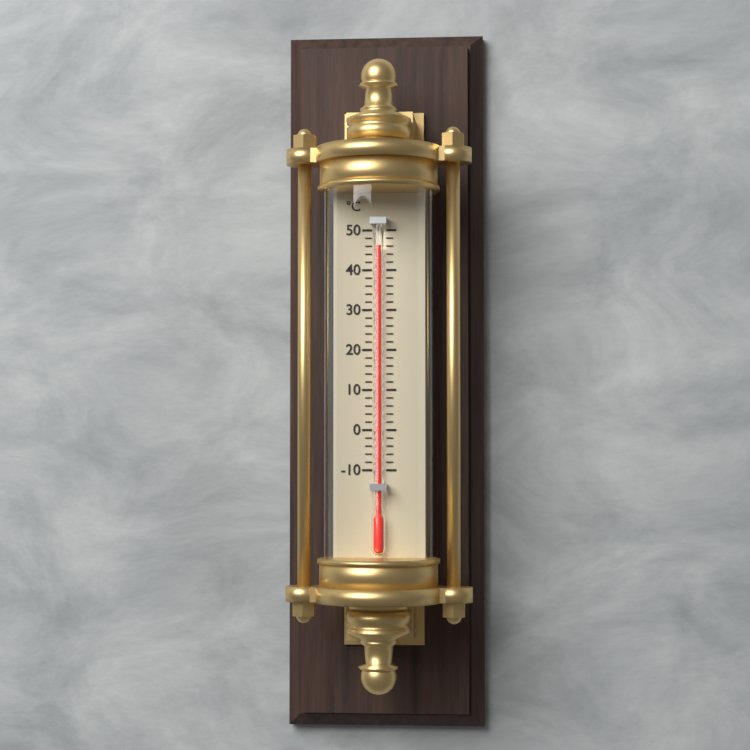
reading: 46 °C
